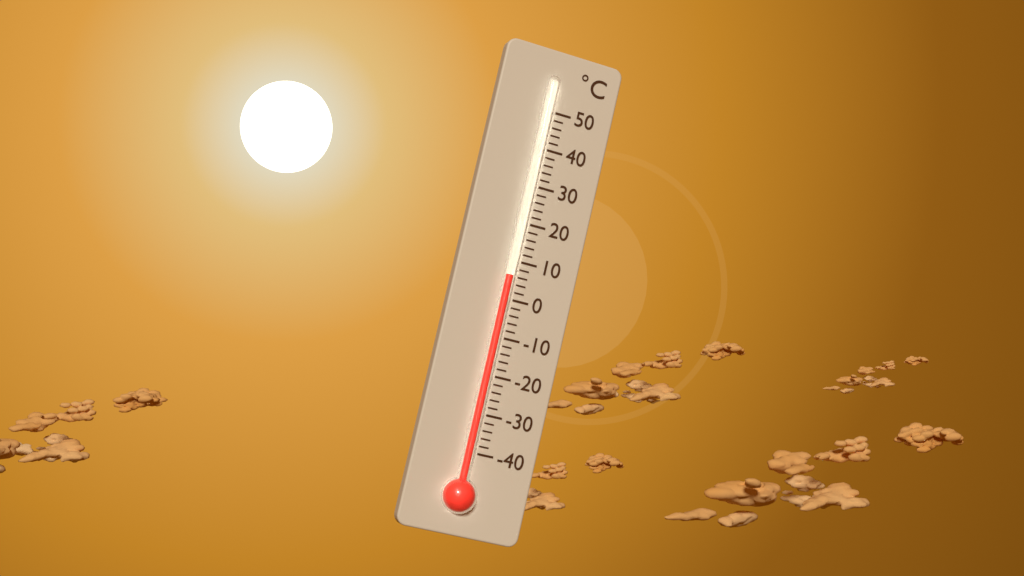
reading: 6 °C
